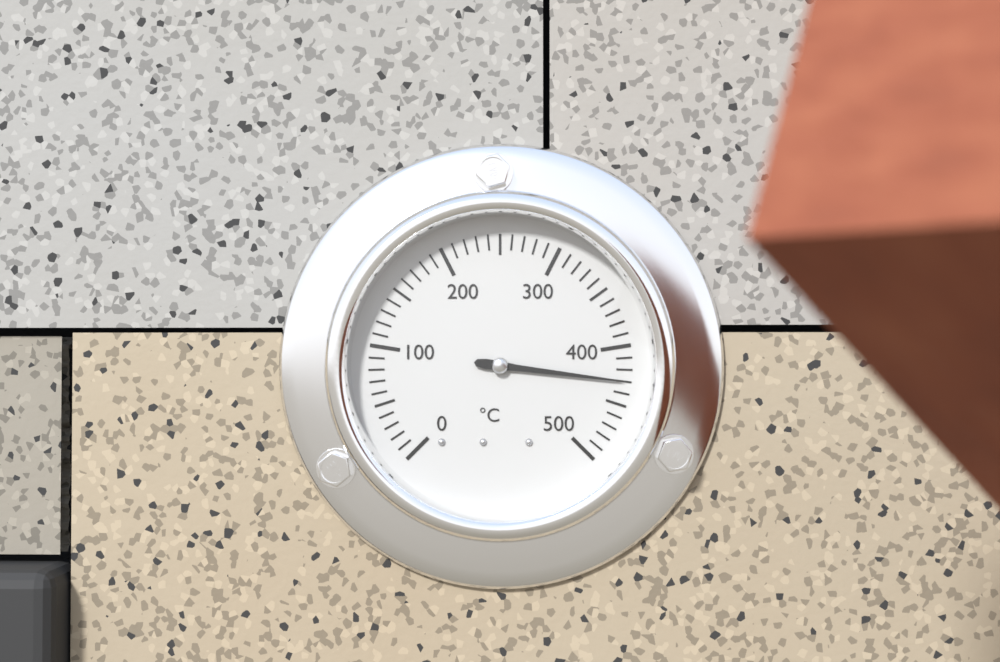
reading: 430 °C
